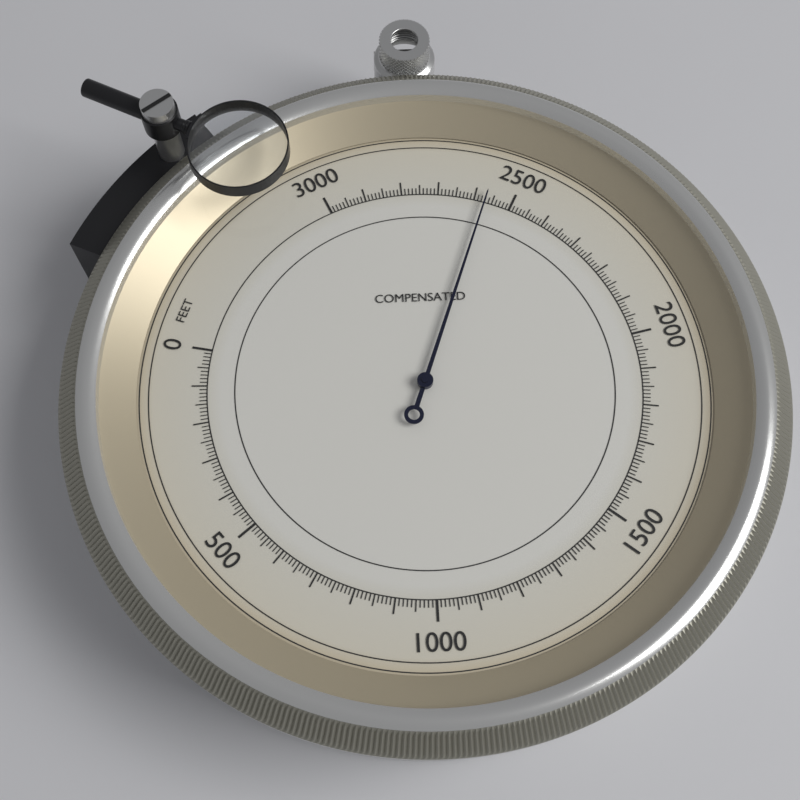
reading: 2570 feet
